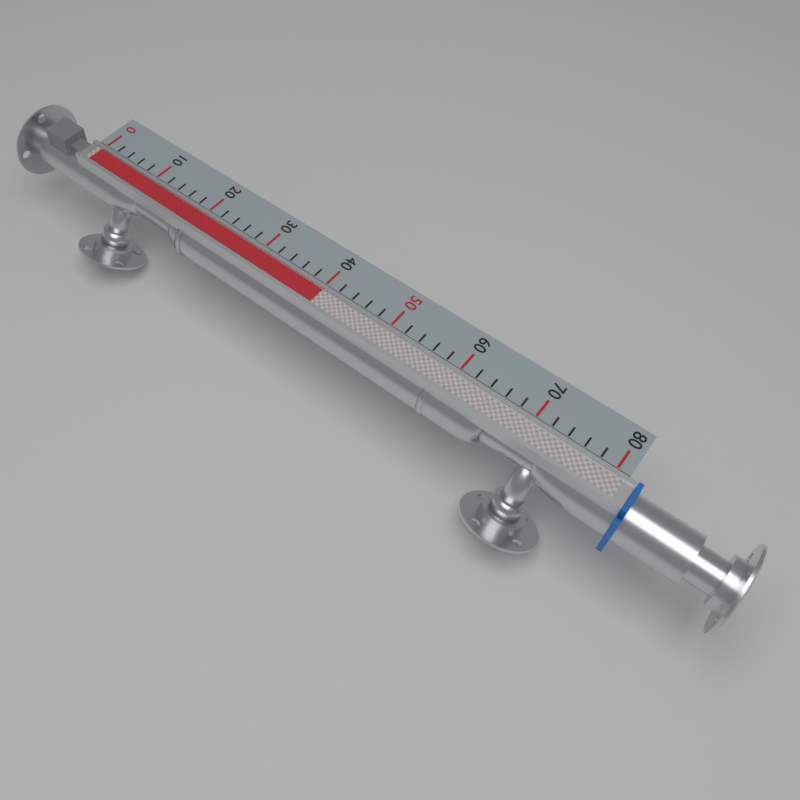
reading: 40 (no unit)
